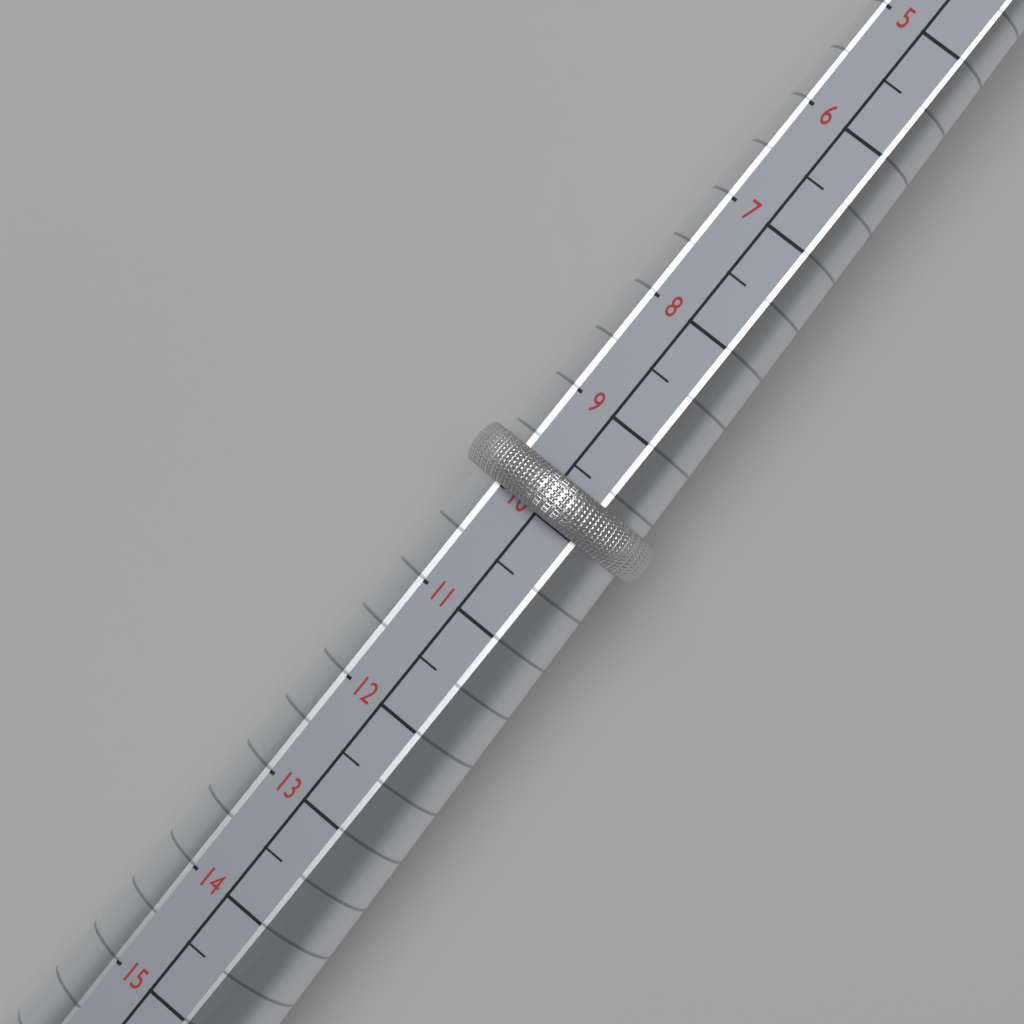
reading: 10.0 (no unit)
